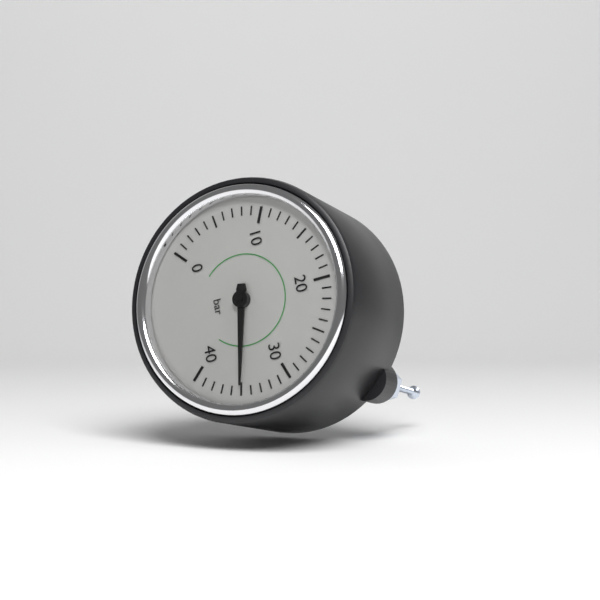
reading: 35 bar
